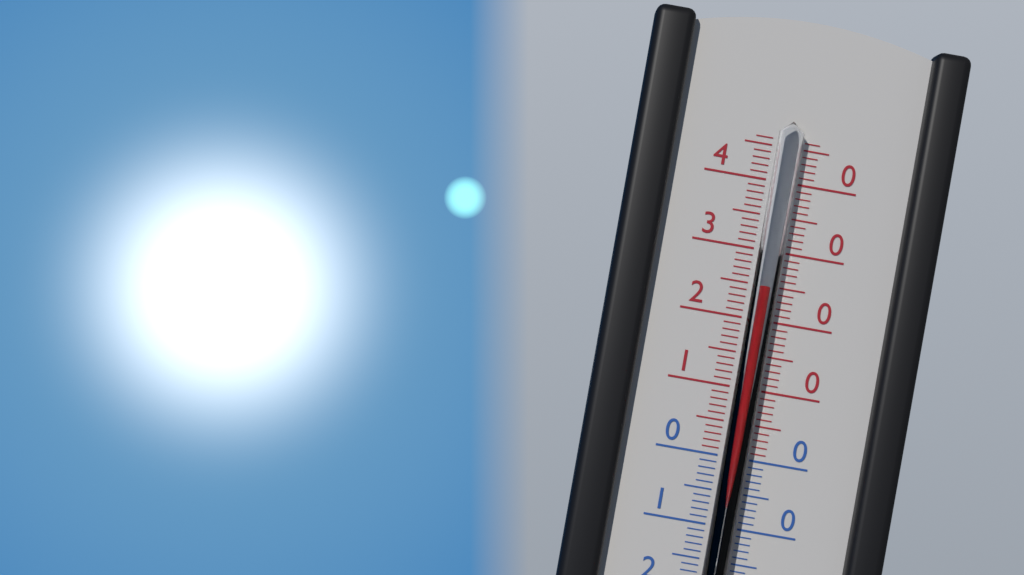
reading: 25 °C
